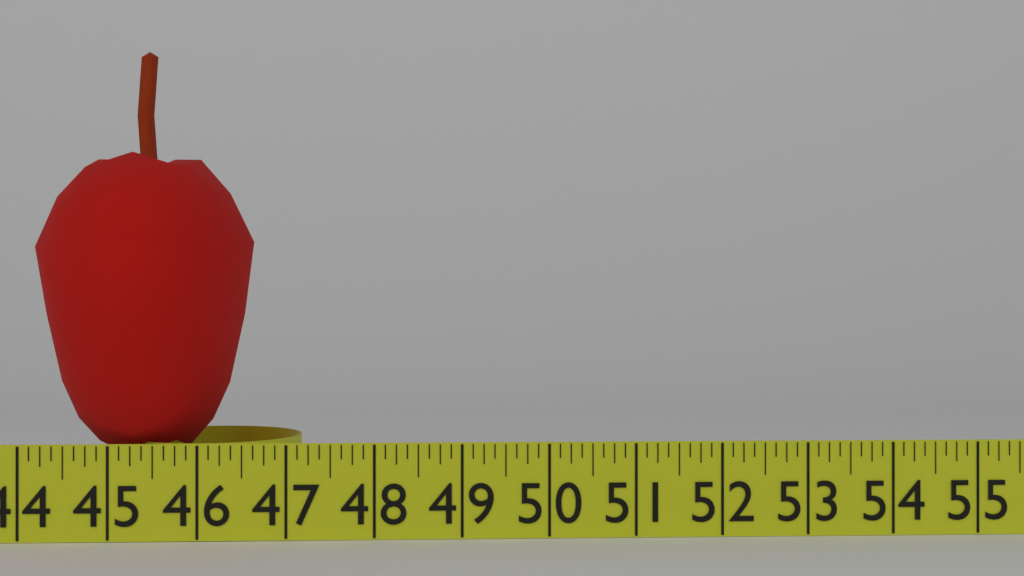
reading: 46.500 in
